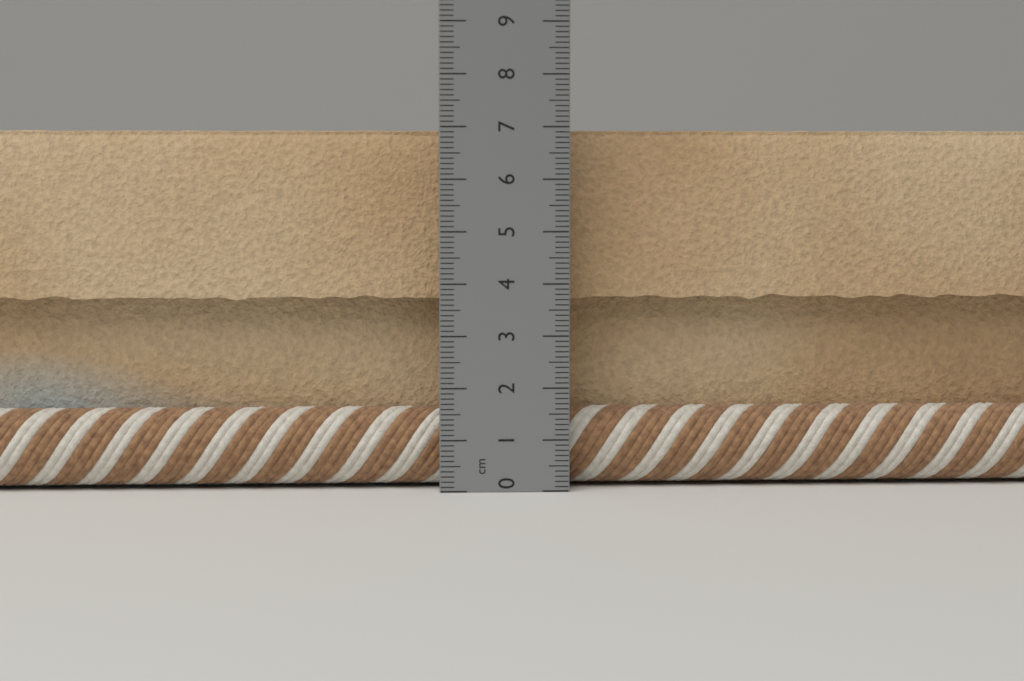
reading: 7.0 cm
